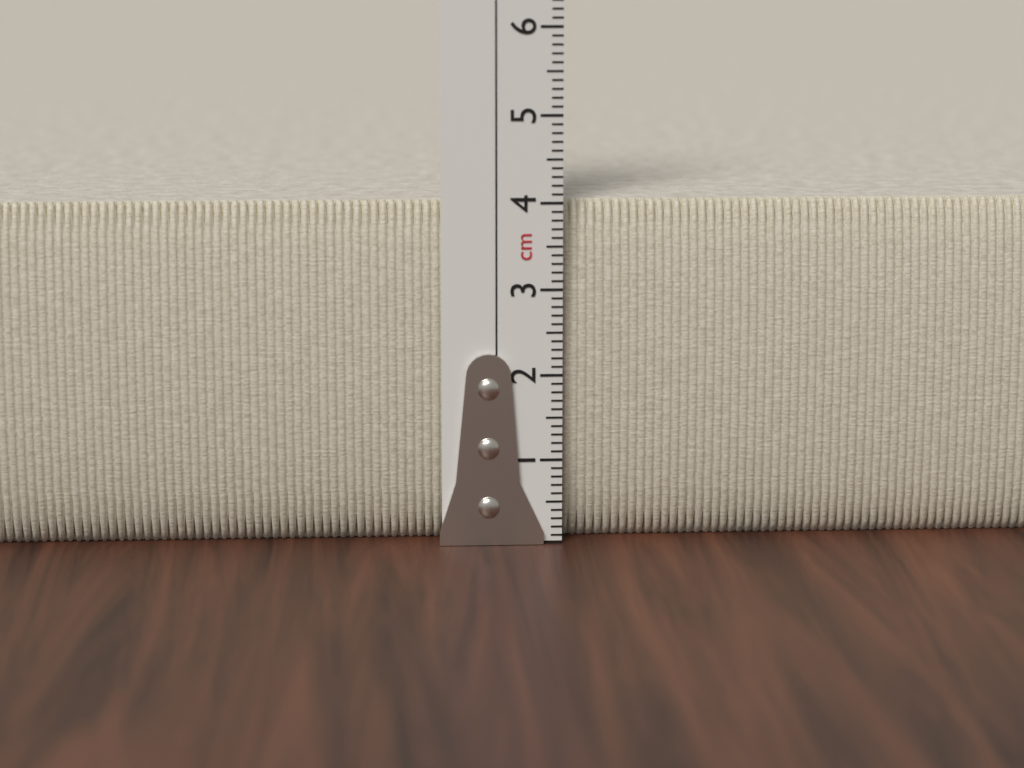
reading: 4.0 cm
